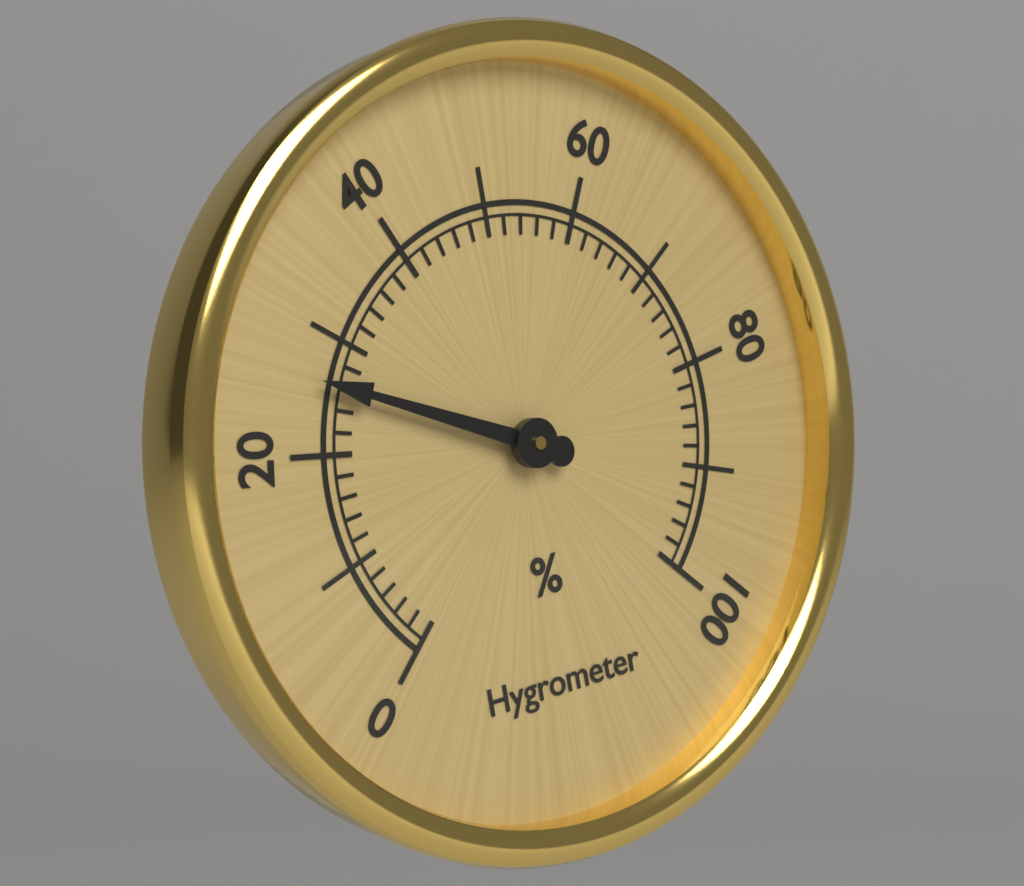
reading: 26 %
